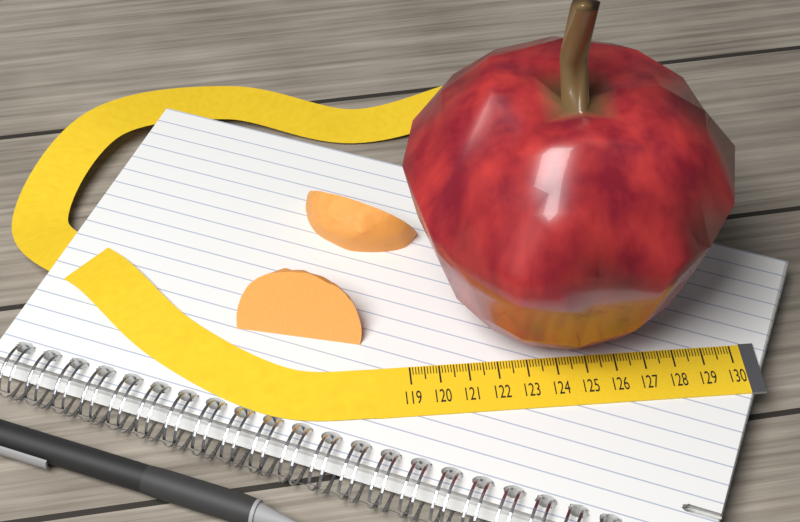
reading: 129.9 (no unit)
